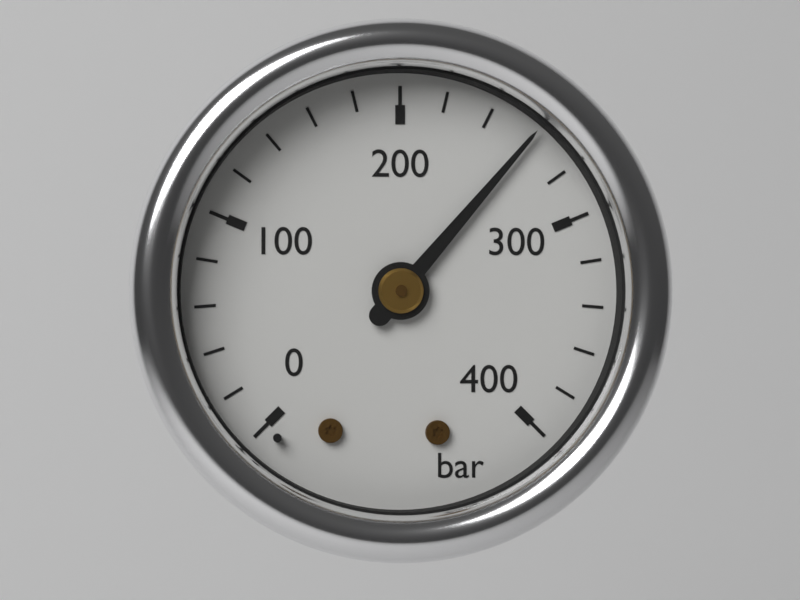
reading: 260 bar
